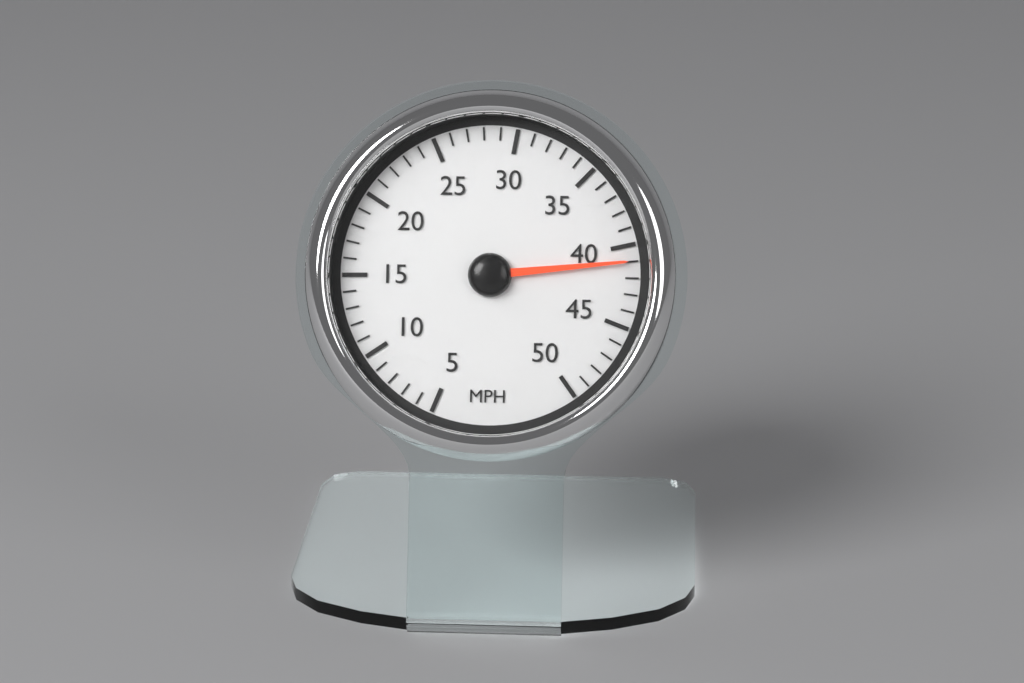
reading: 41 MPH
